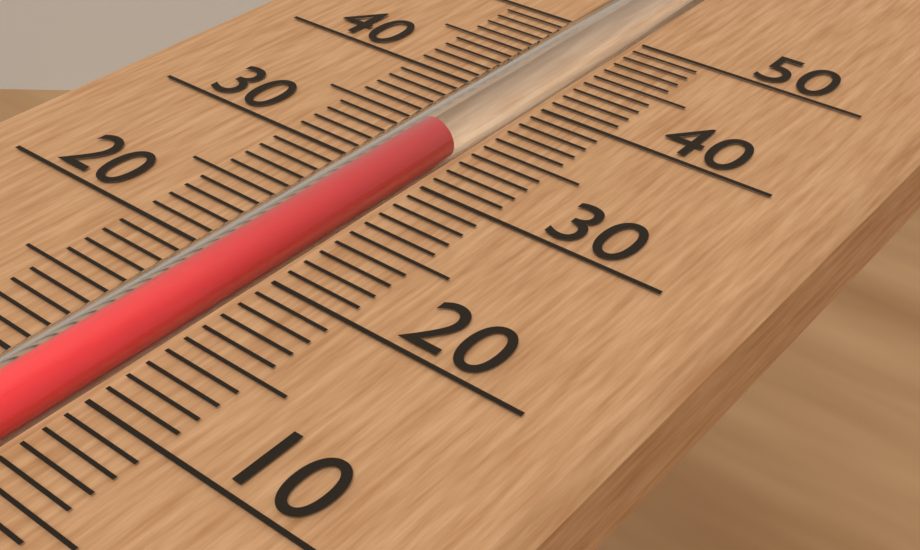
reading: 34 (no unit)
